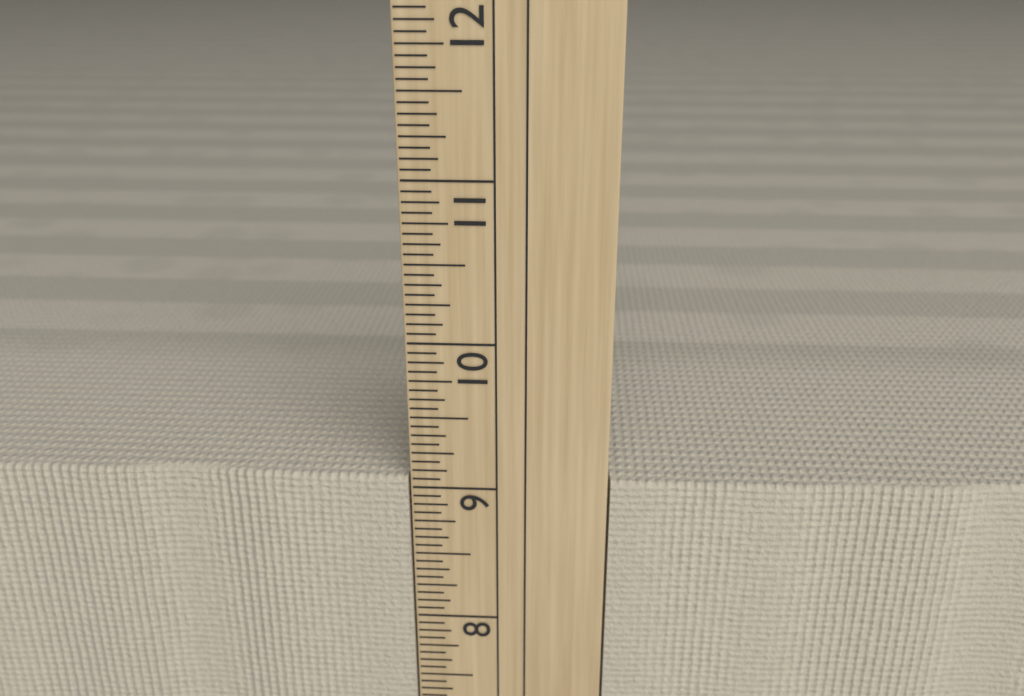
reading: 9.0625 in
